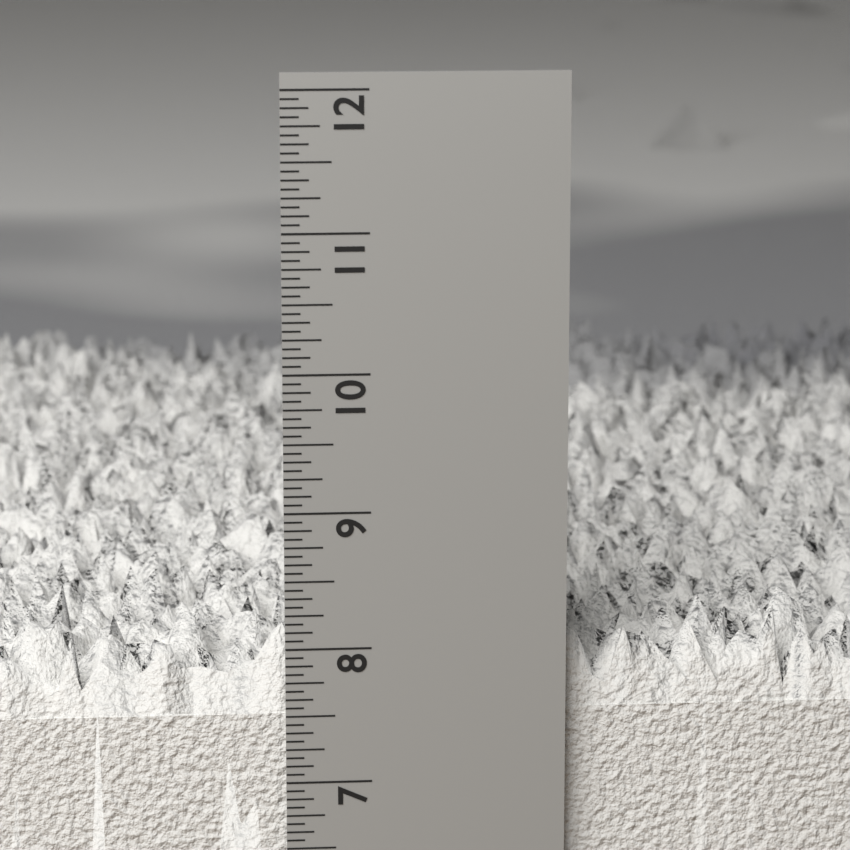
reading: 8.3125 in
